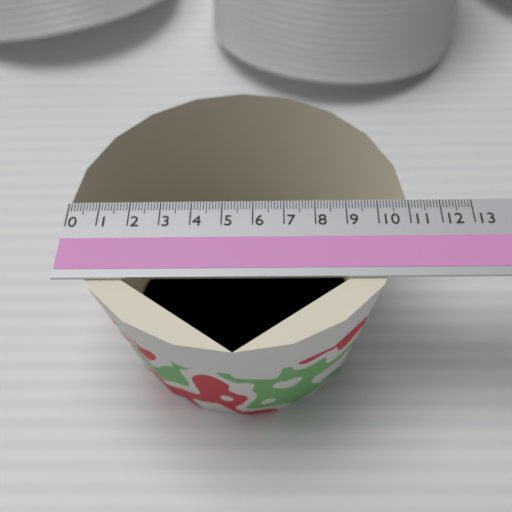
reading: 11.0 (no unit)
